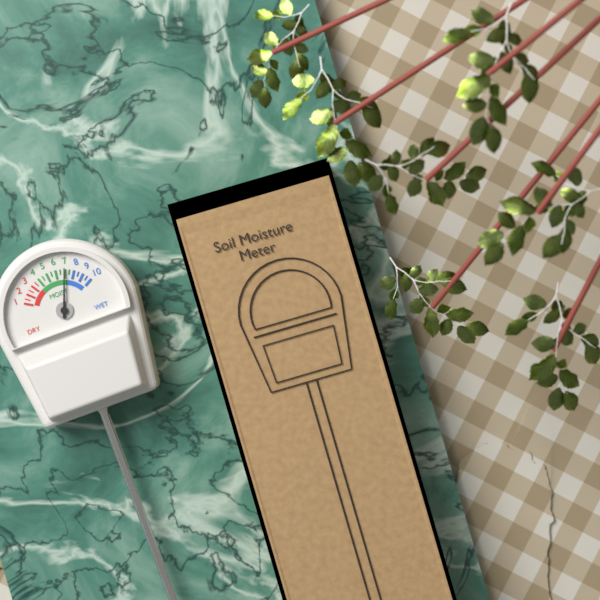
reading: 7.0 (no unit)
